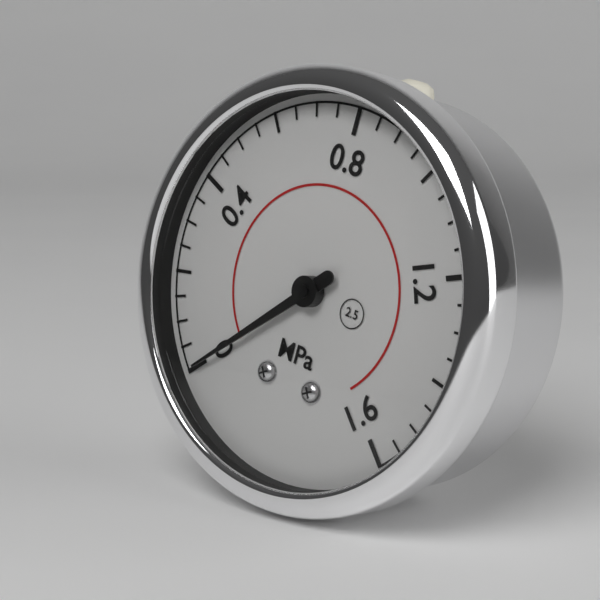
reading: 0.00 MPa
